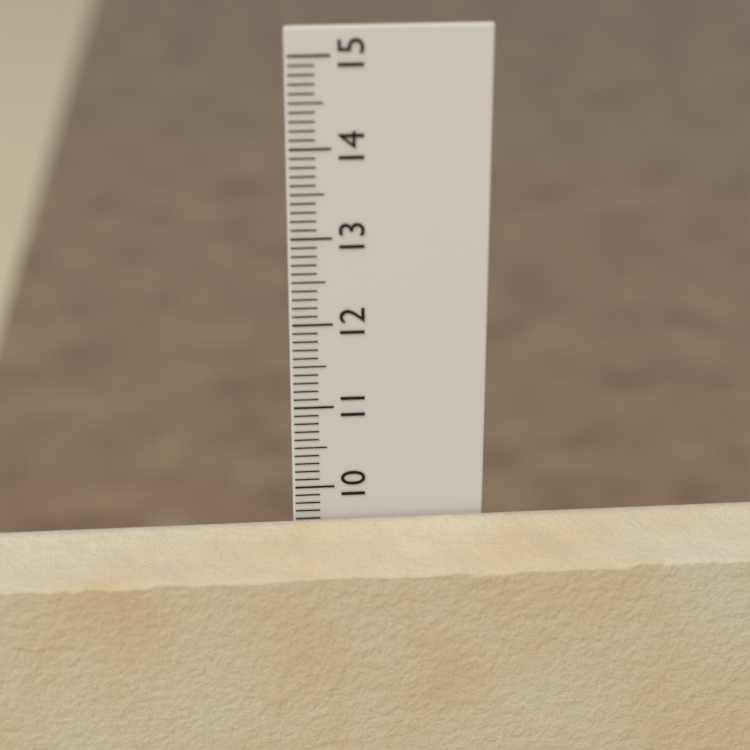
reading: 9.6 cm
